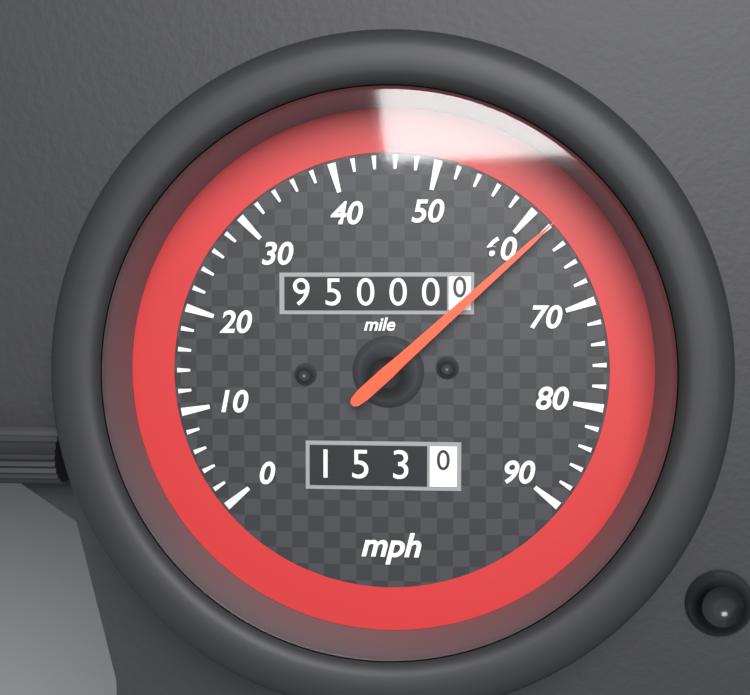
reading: 62 mph
